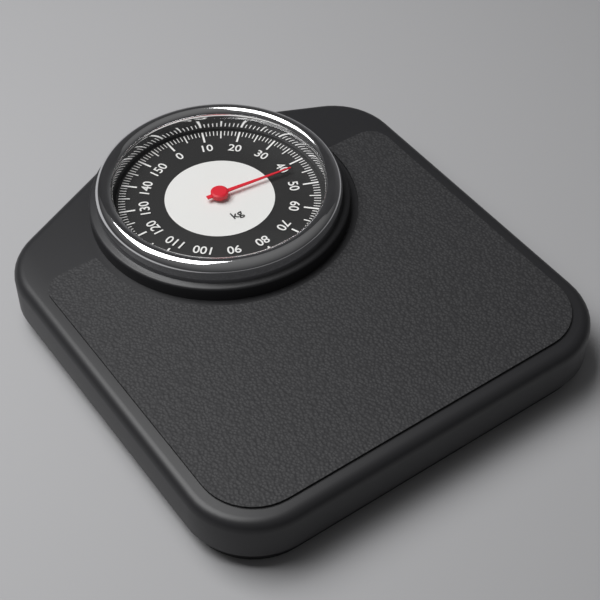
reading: 43 kg
